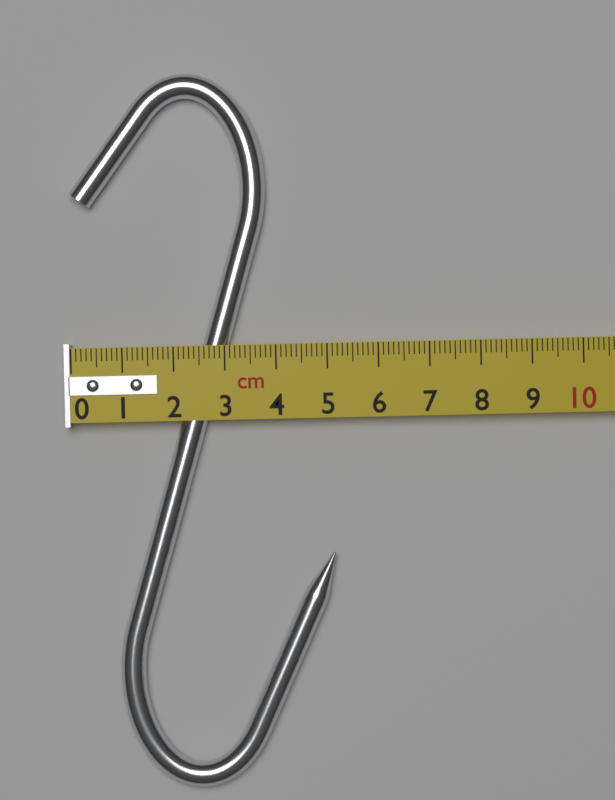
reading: 5.1 cm
